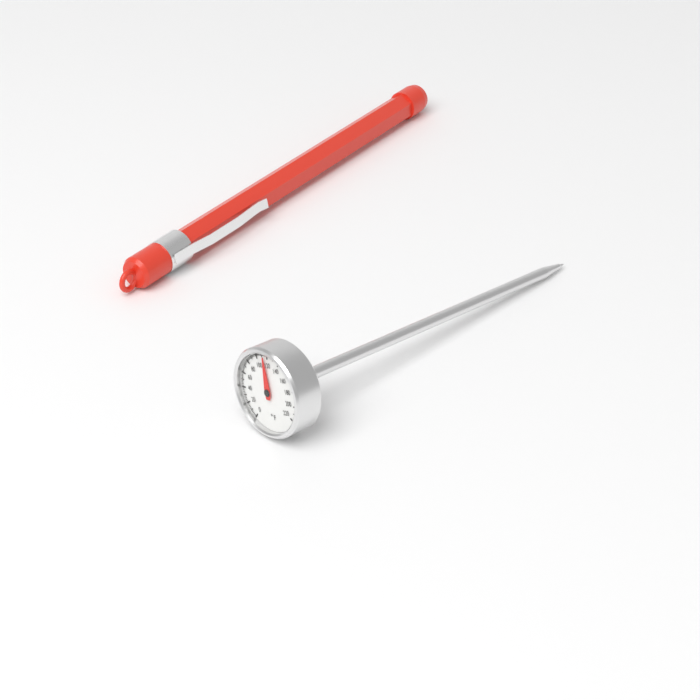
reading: 114 °F
